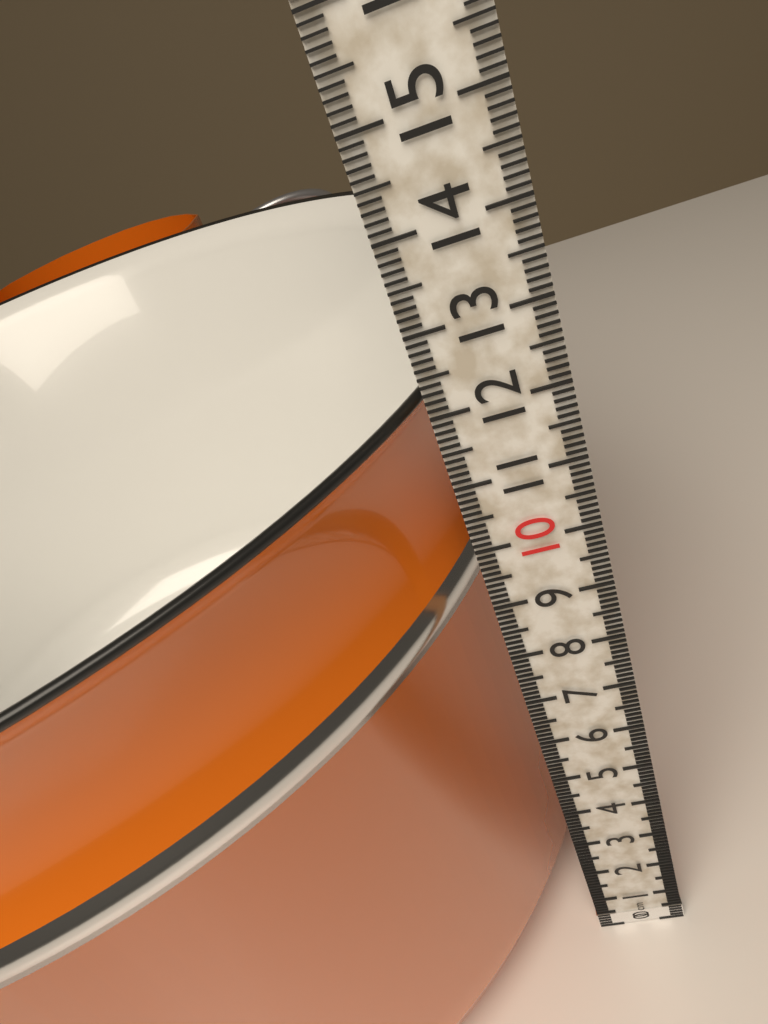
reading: 12.2 cm
